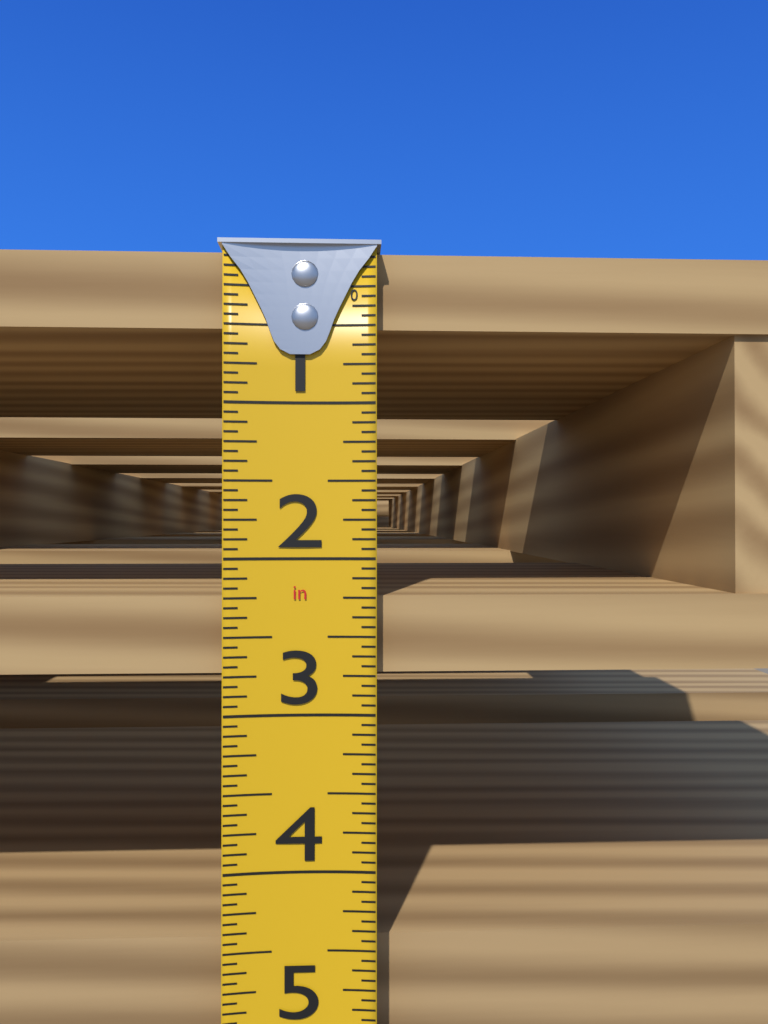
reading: 2.7500 in
